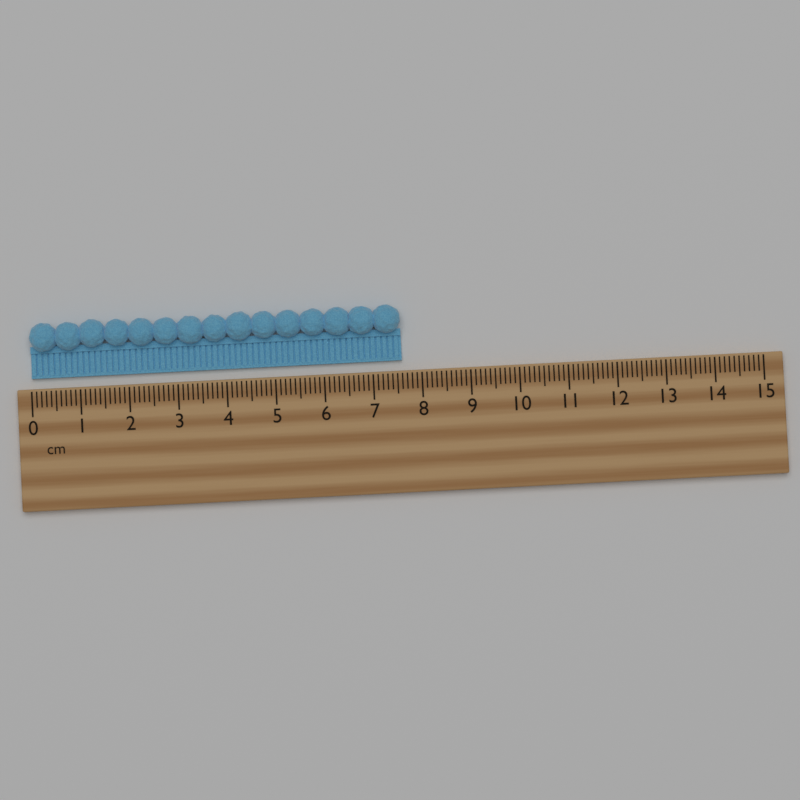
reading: 7.6 cm
